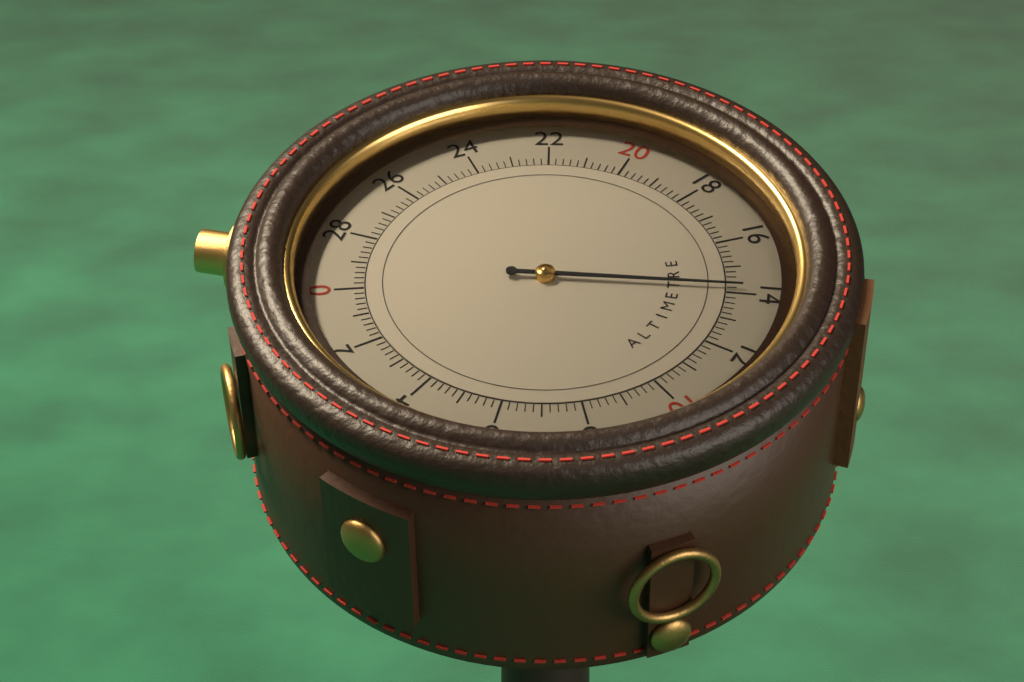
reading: 14.2 (no unit)
